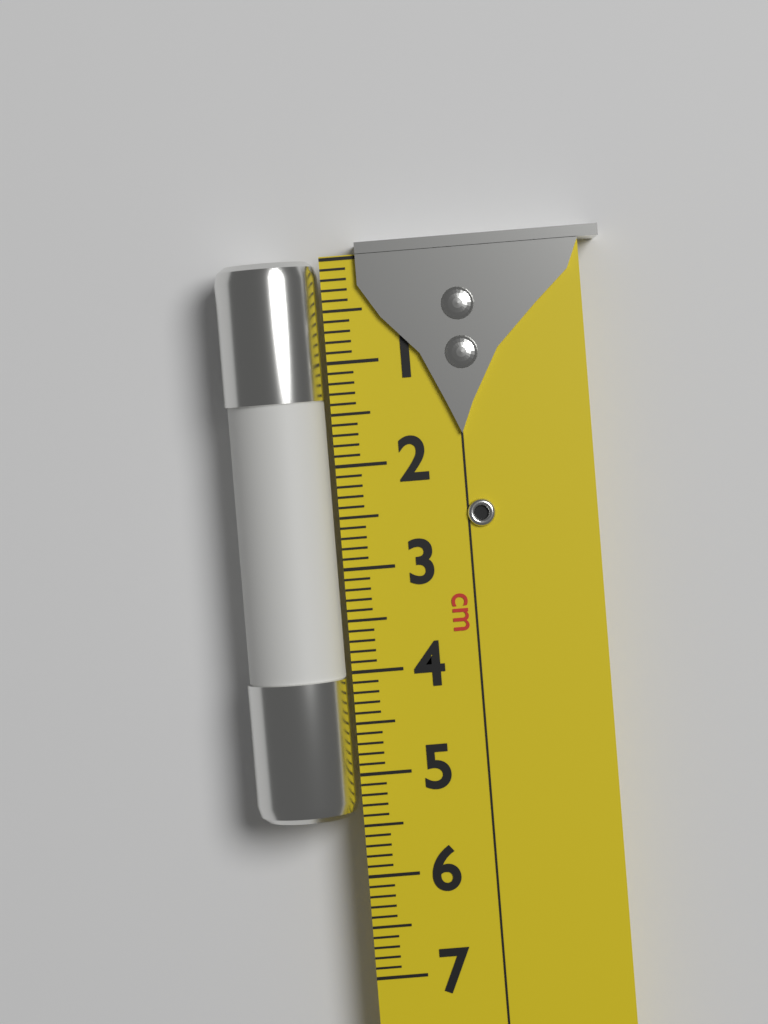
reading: 5.4 cm
